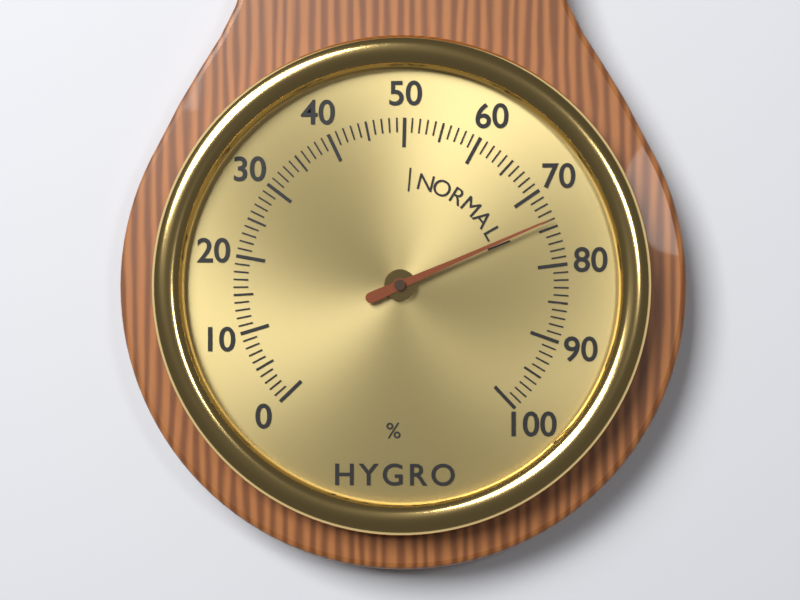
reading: 74 %
